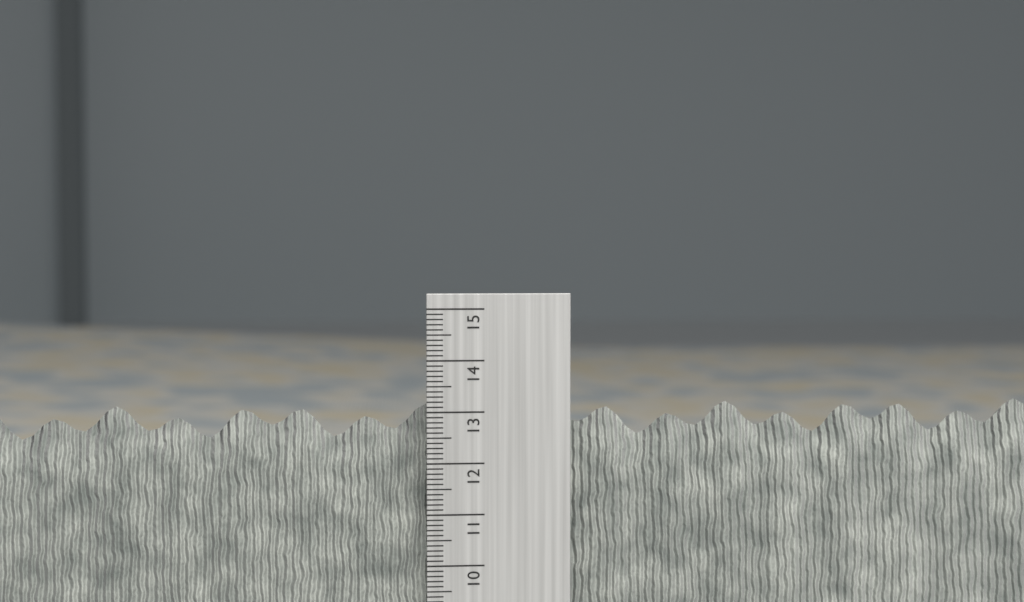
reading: 13.1 cm
